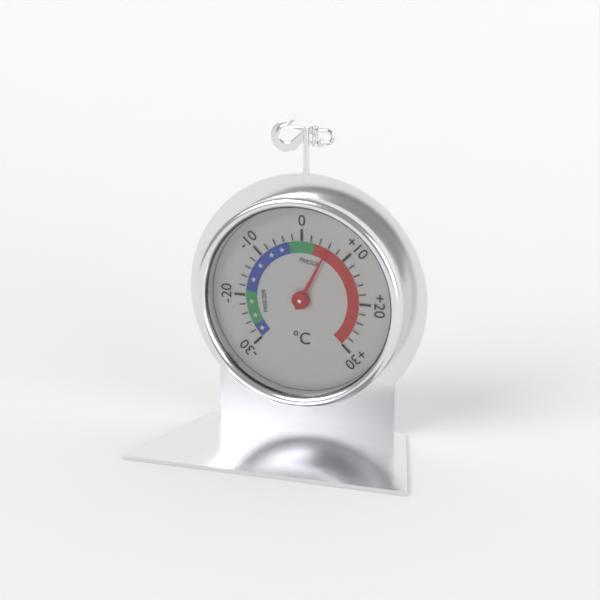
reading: 6 °C
